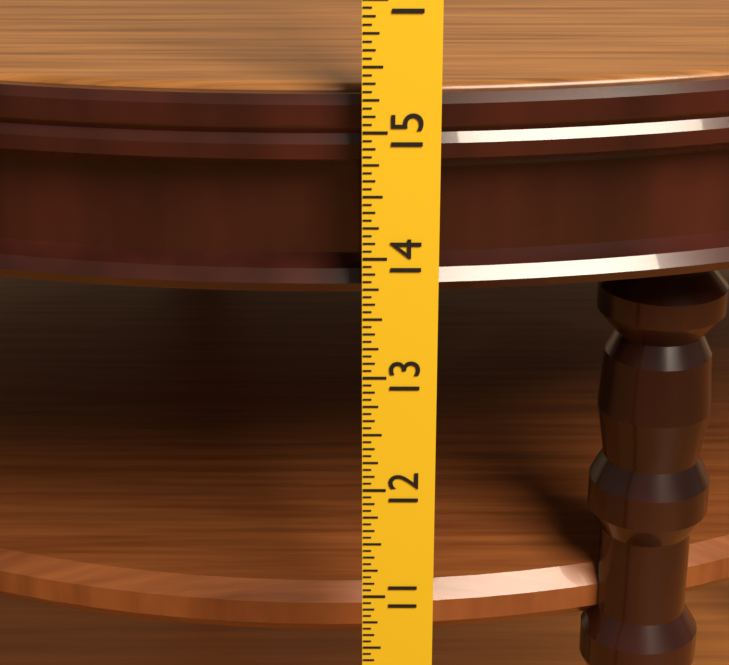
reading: 15.2500 in
